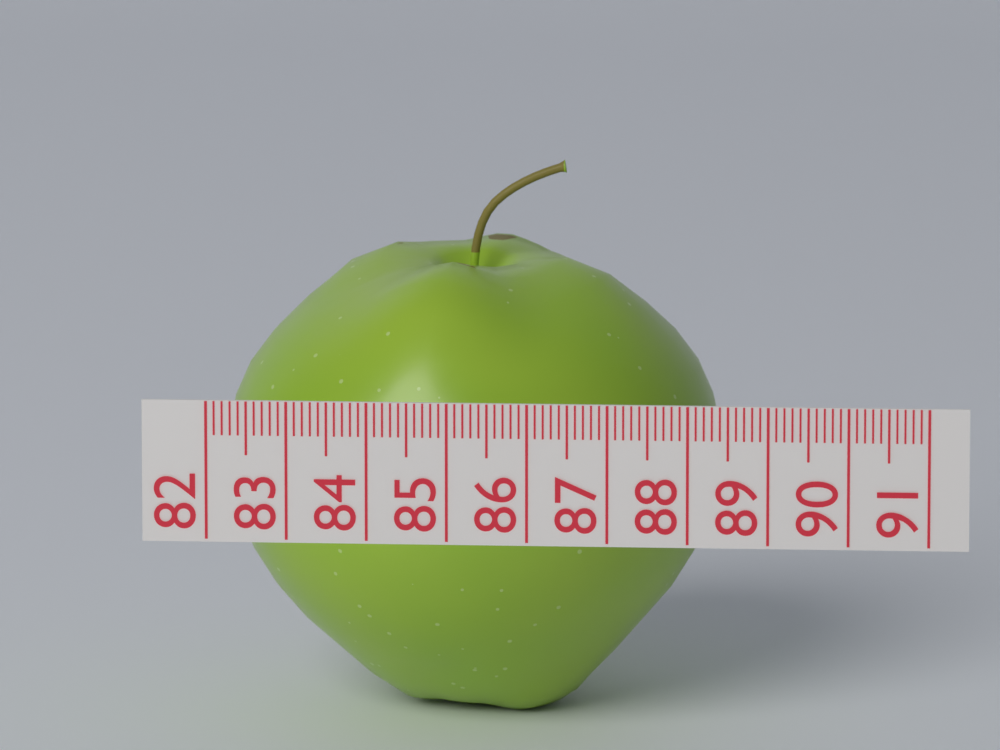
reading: 88.3 (no unit)
